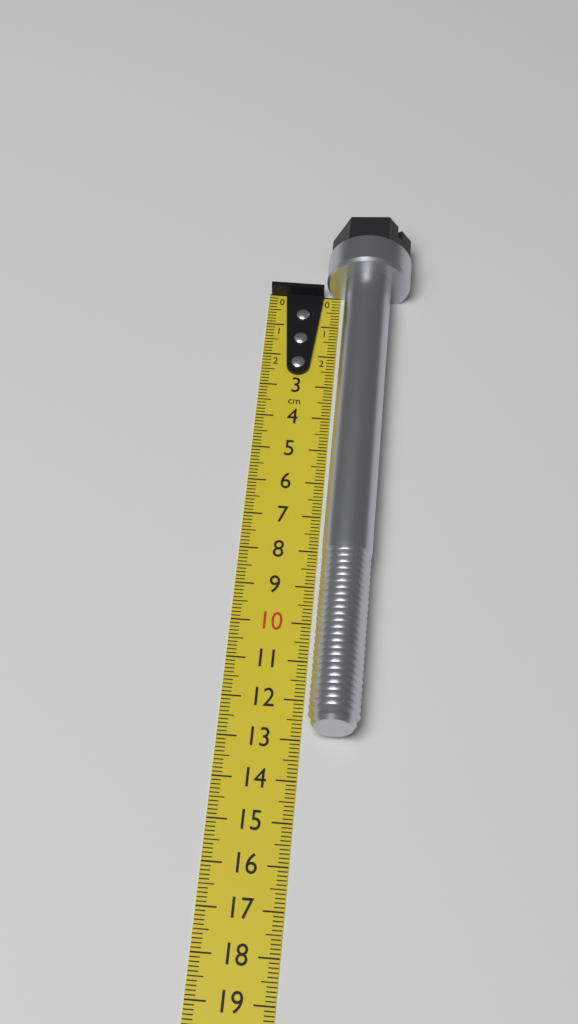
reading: 12.9 cm
